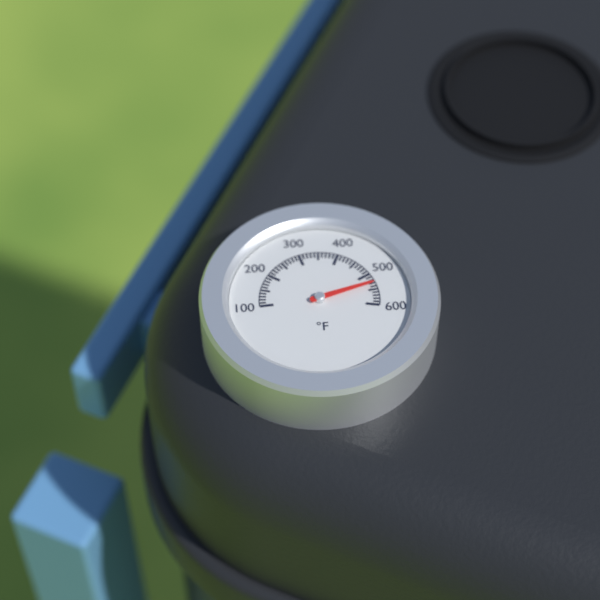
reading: 530 °F
